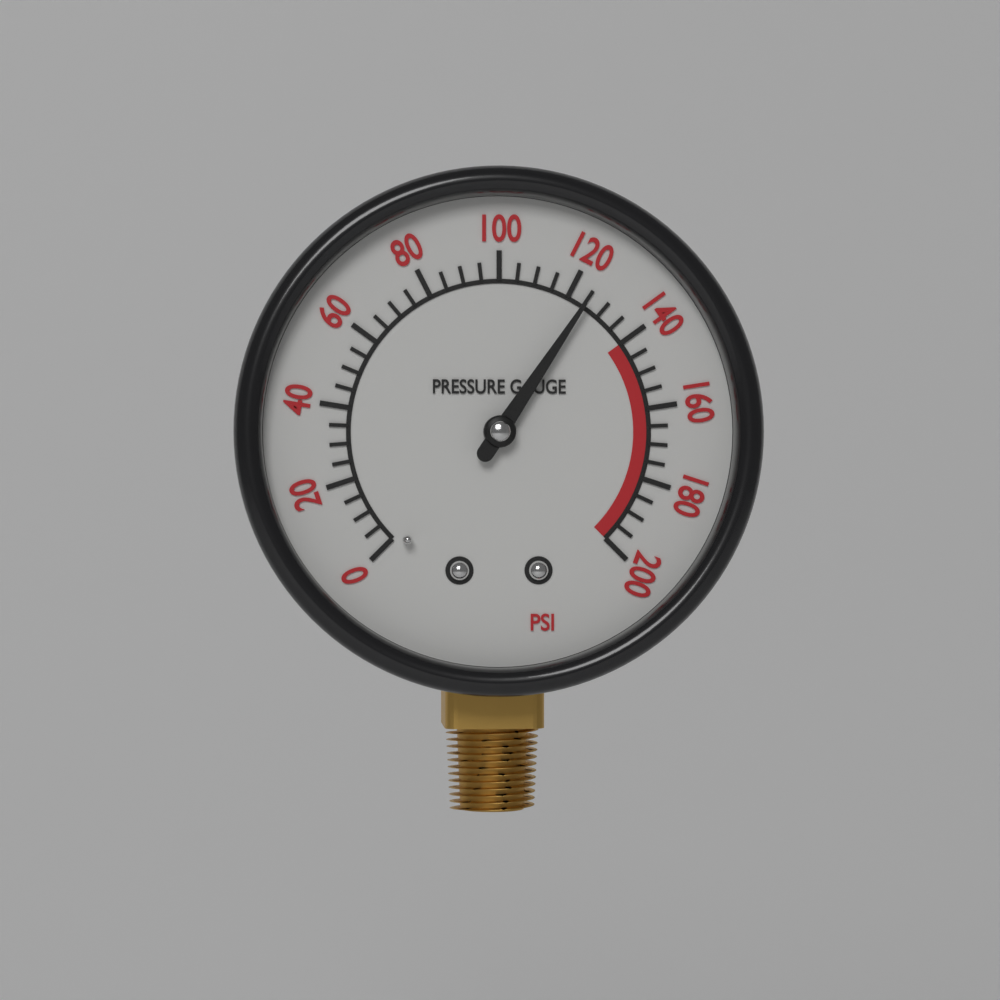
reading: 125 psi
